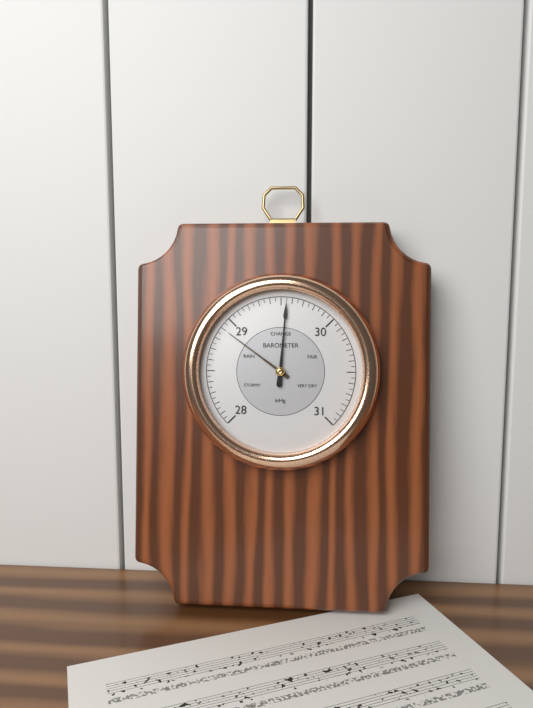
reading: 29.55 inHg
